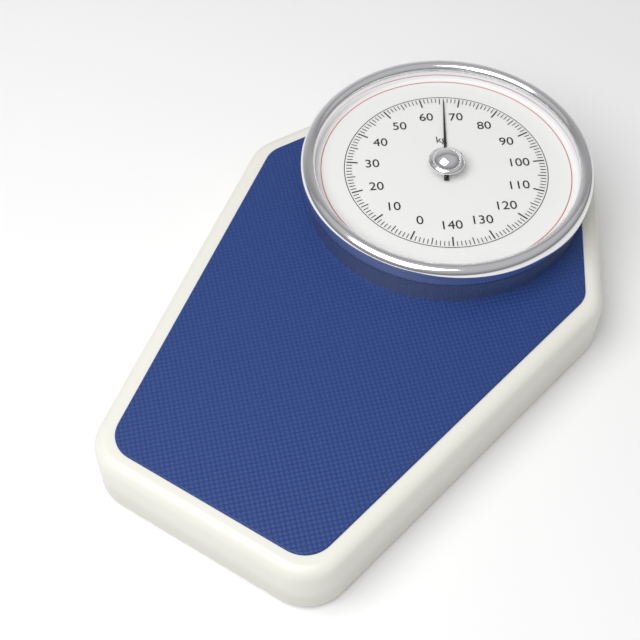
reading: 66 kg
